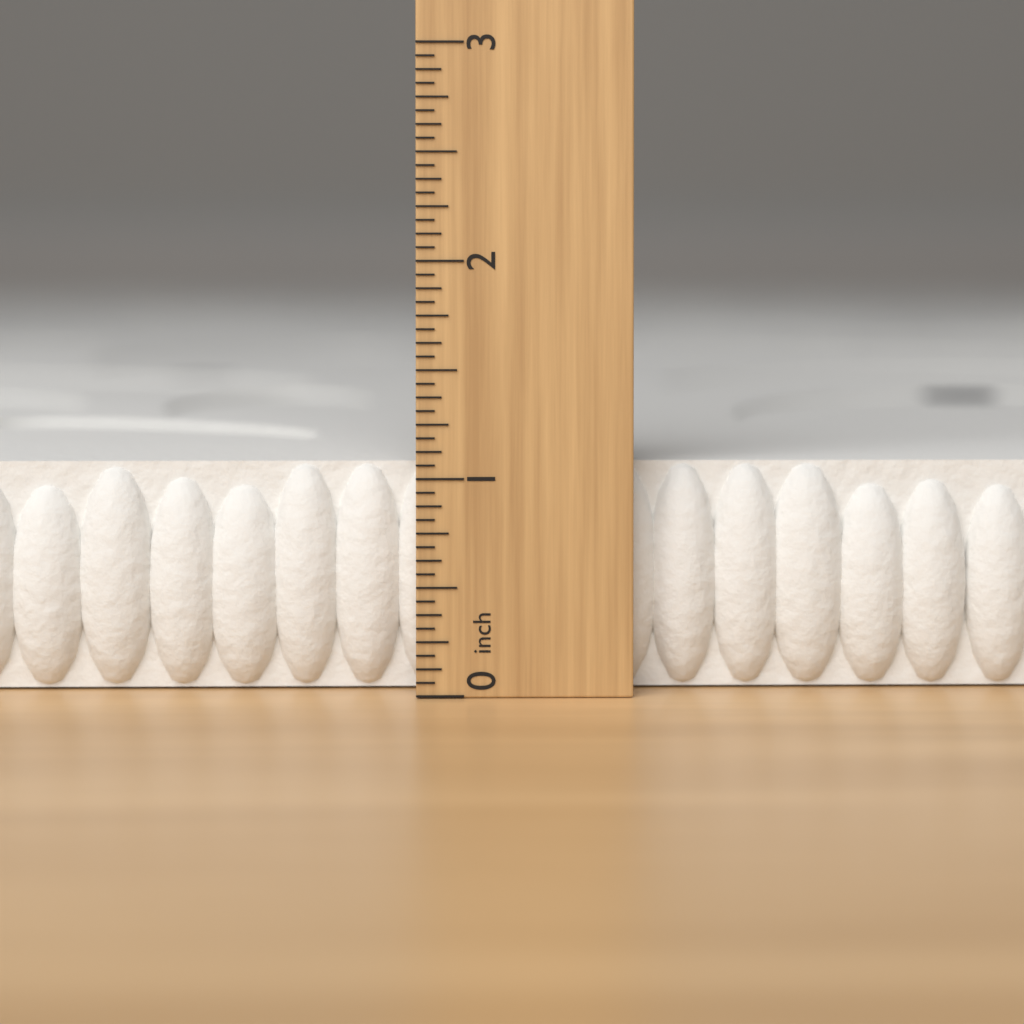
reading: 1.0625 inch
